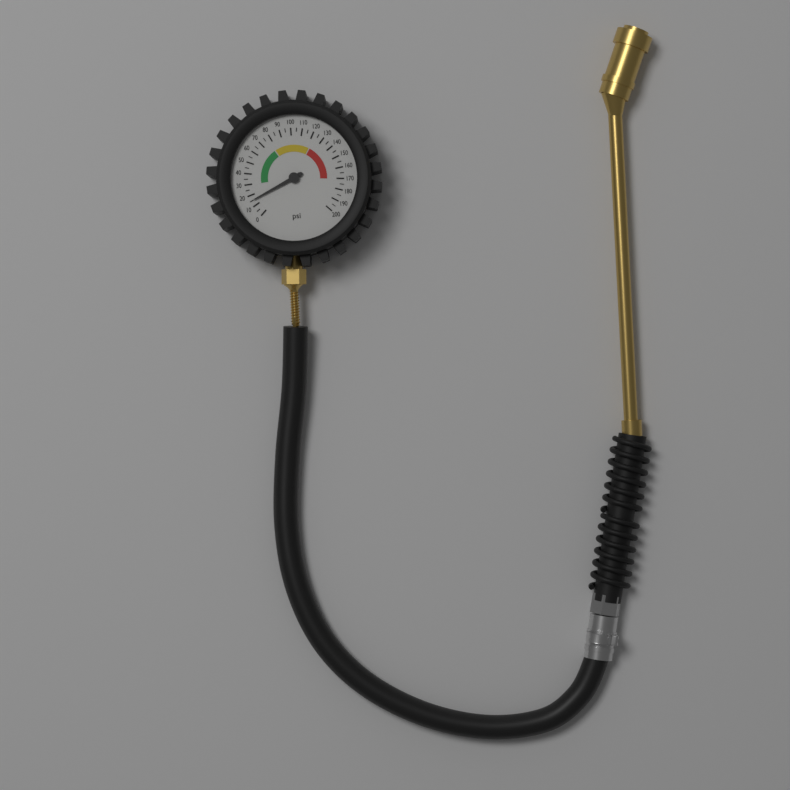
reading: 15 psi
